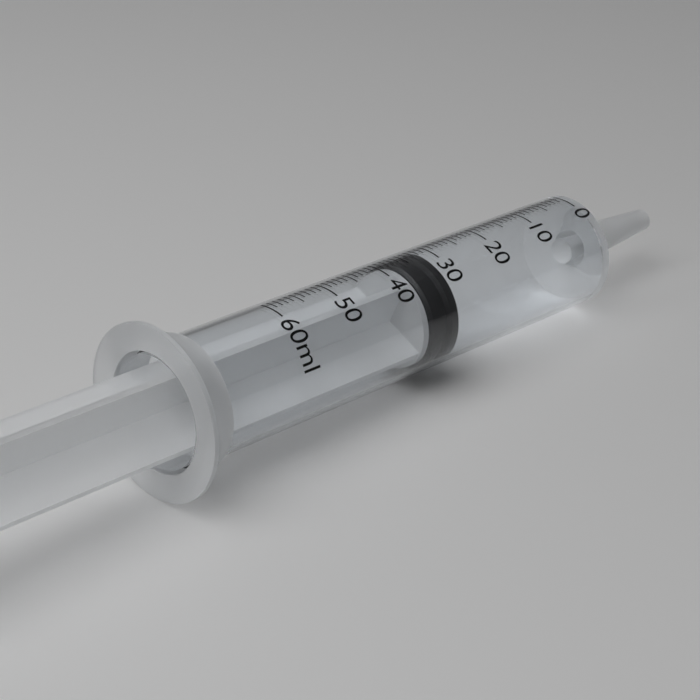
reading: 31 ml
